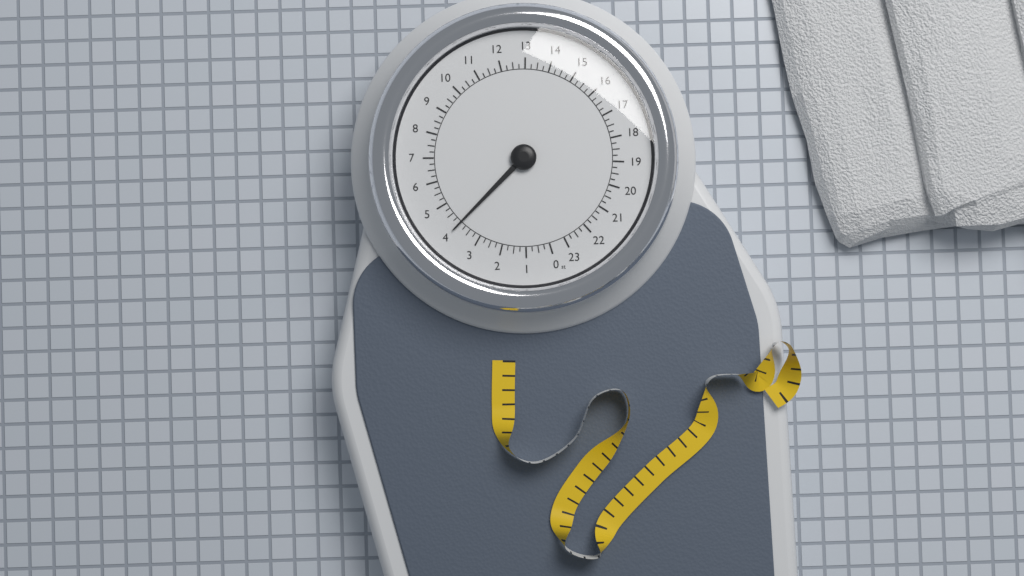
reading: 4.00 st
